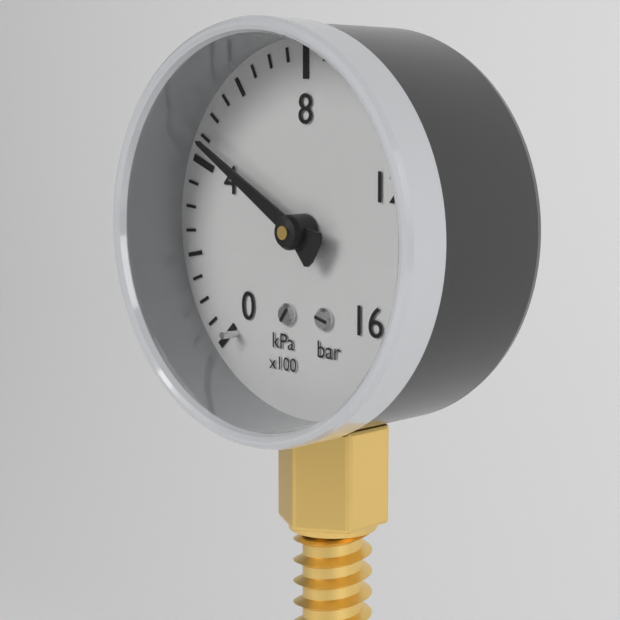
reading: 450 kPa
